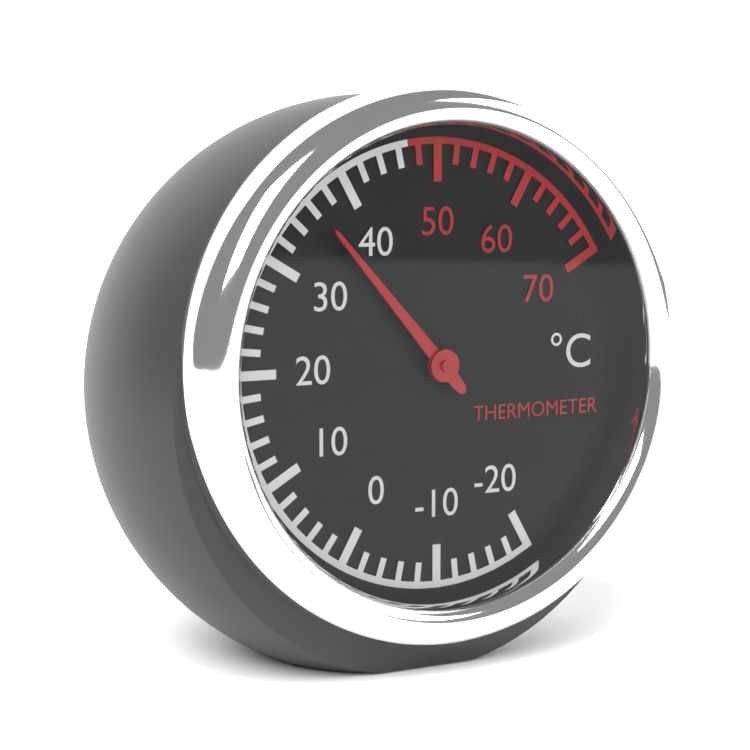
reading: 36 °C
